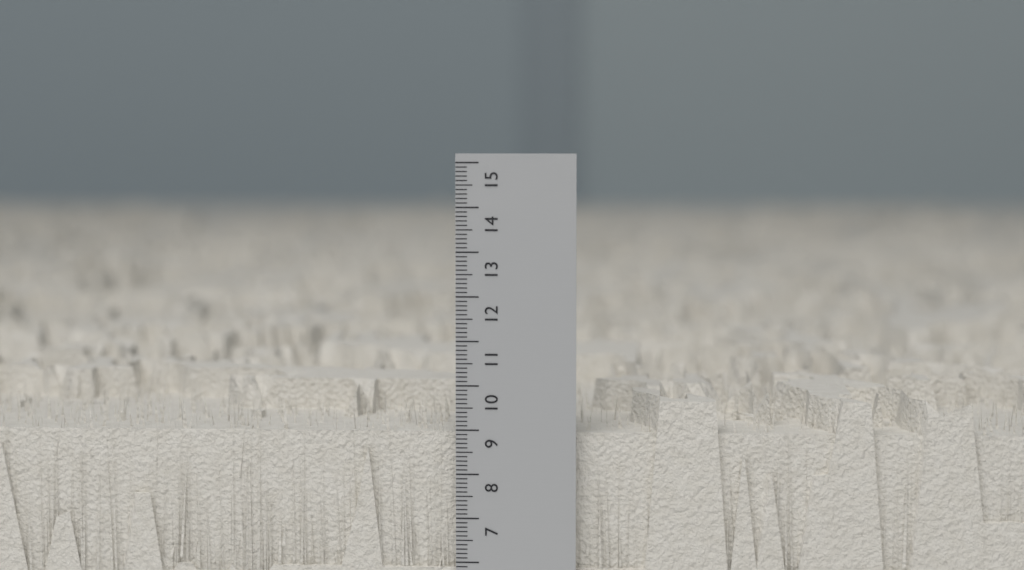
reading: 9.7 cm
